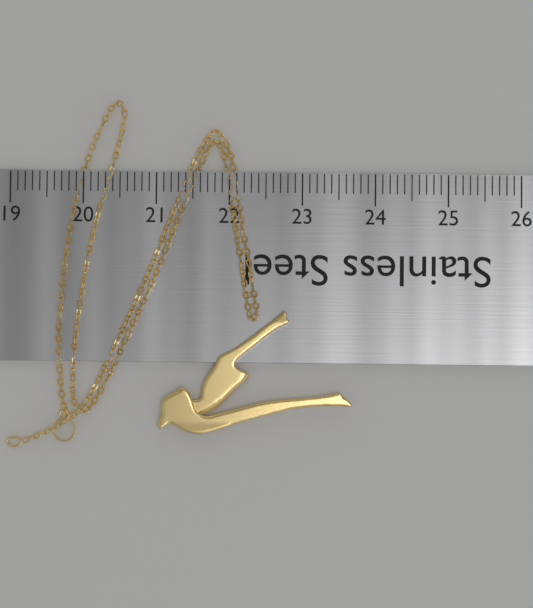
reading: 23.7 (no unit)
